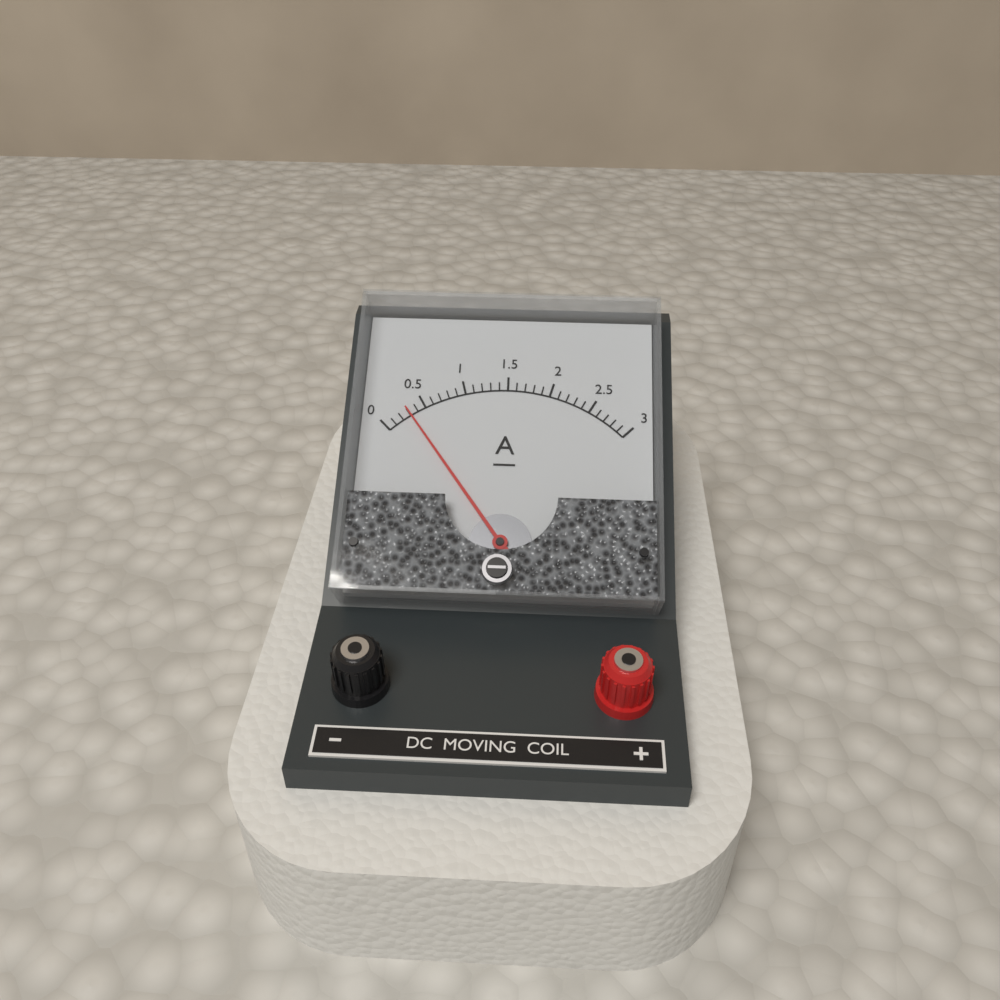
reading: 0.3 A
